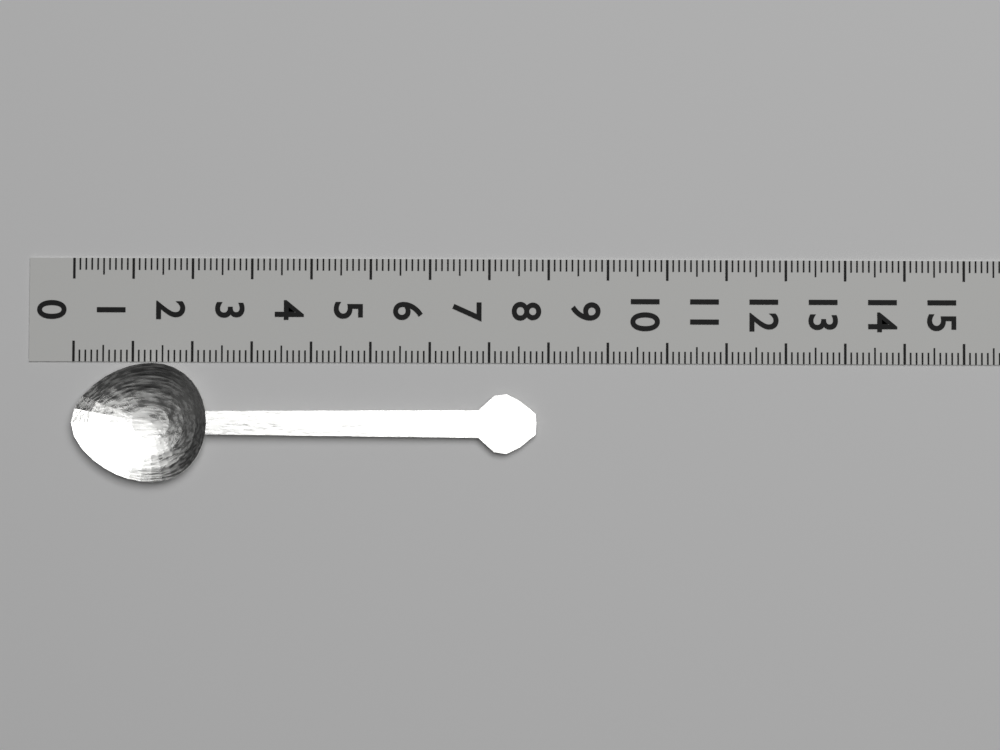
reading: 7.8 (no unit)
